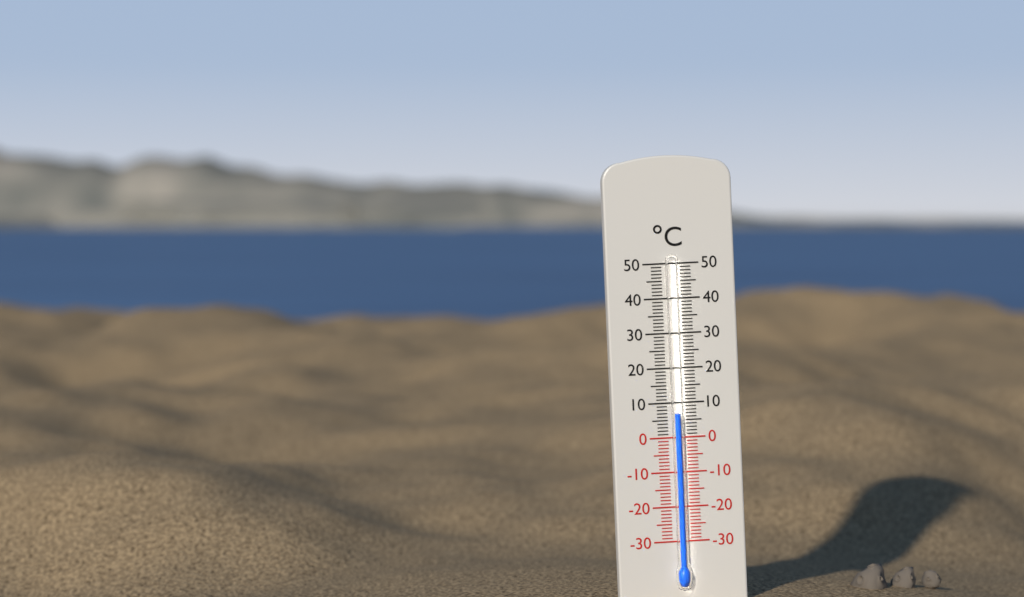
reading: 7 °C
